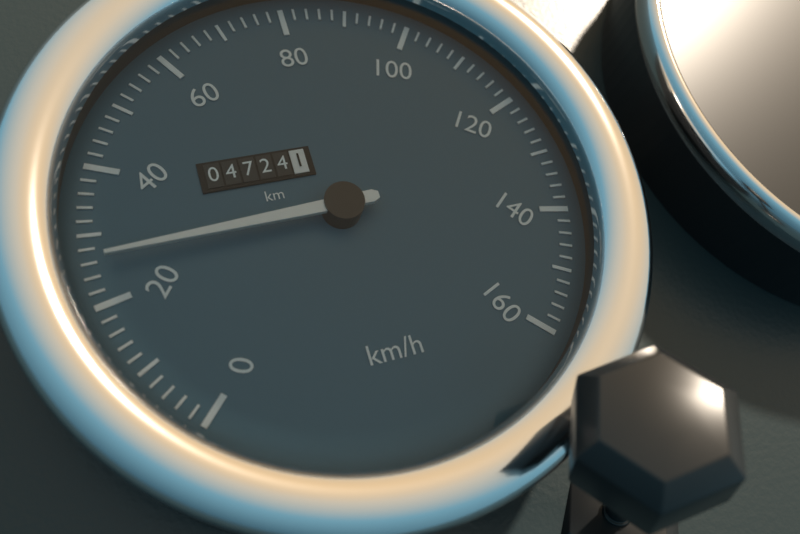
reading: 26 km/h
